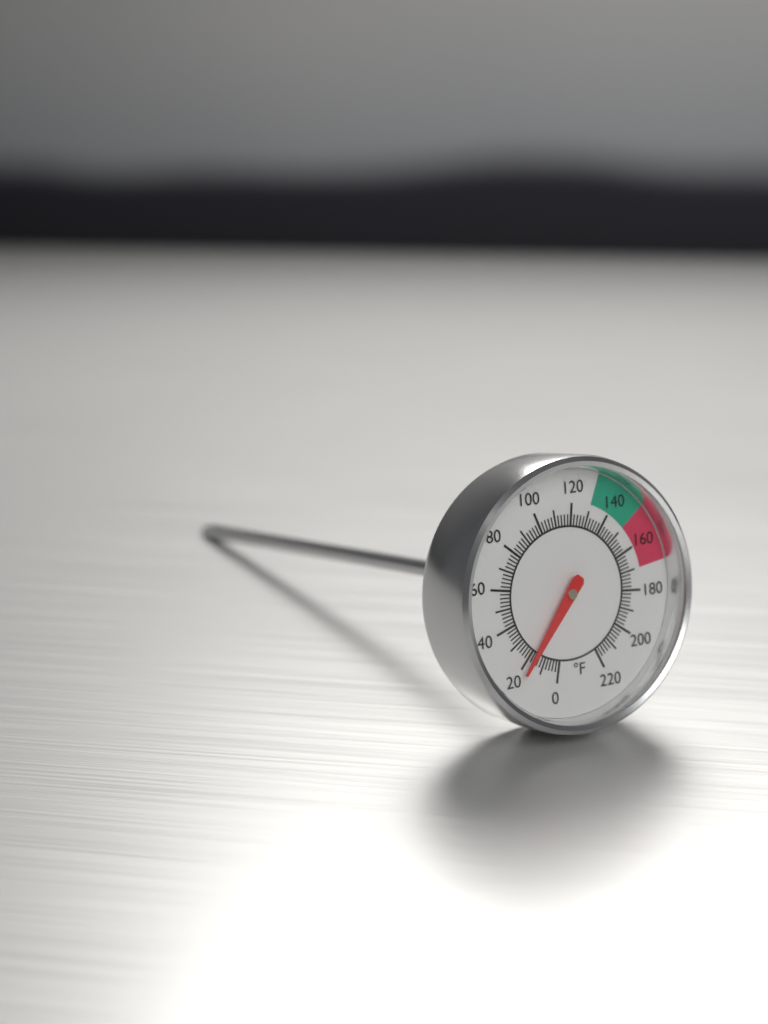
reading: 18 °F
